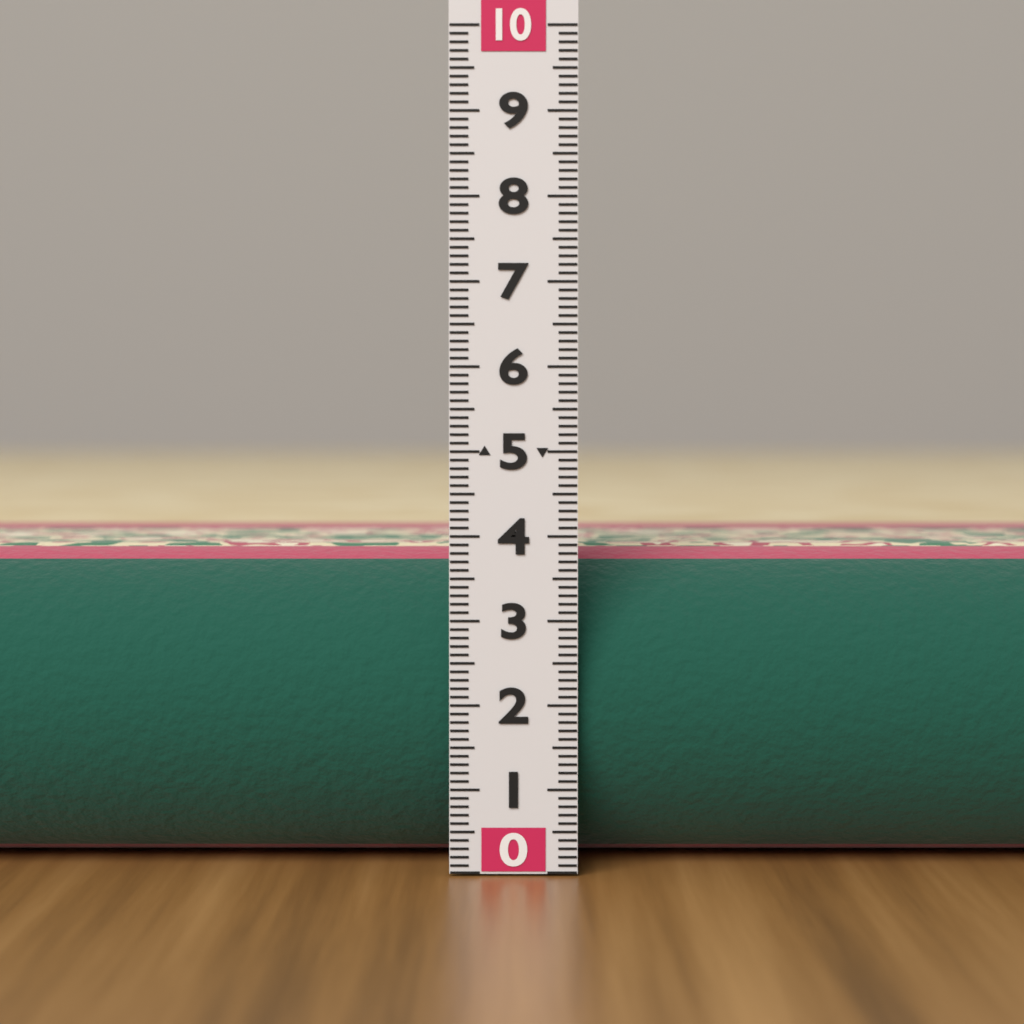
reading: 3.8 (no unit)
